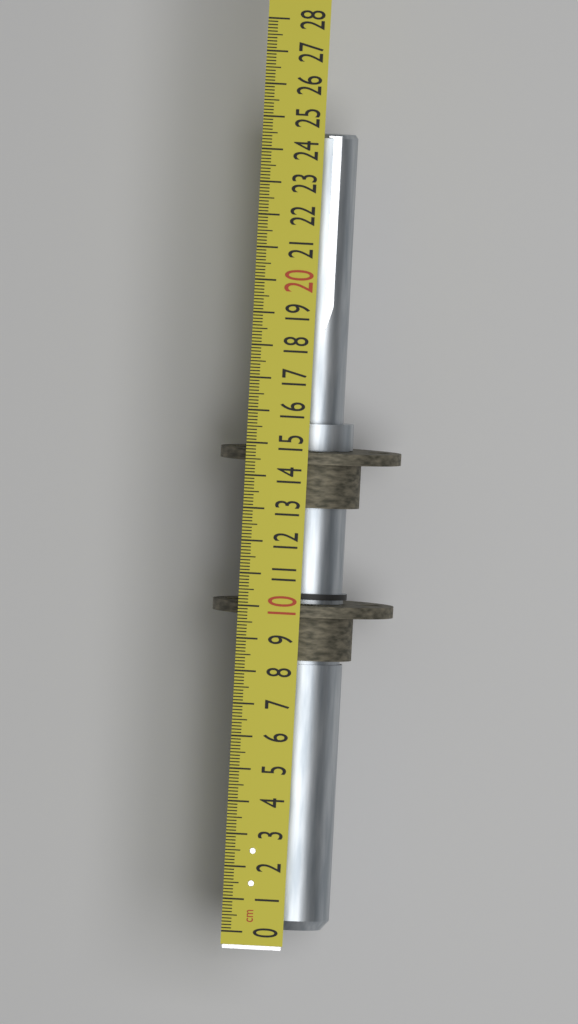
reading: 24.5 cm
